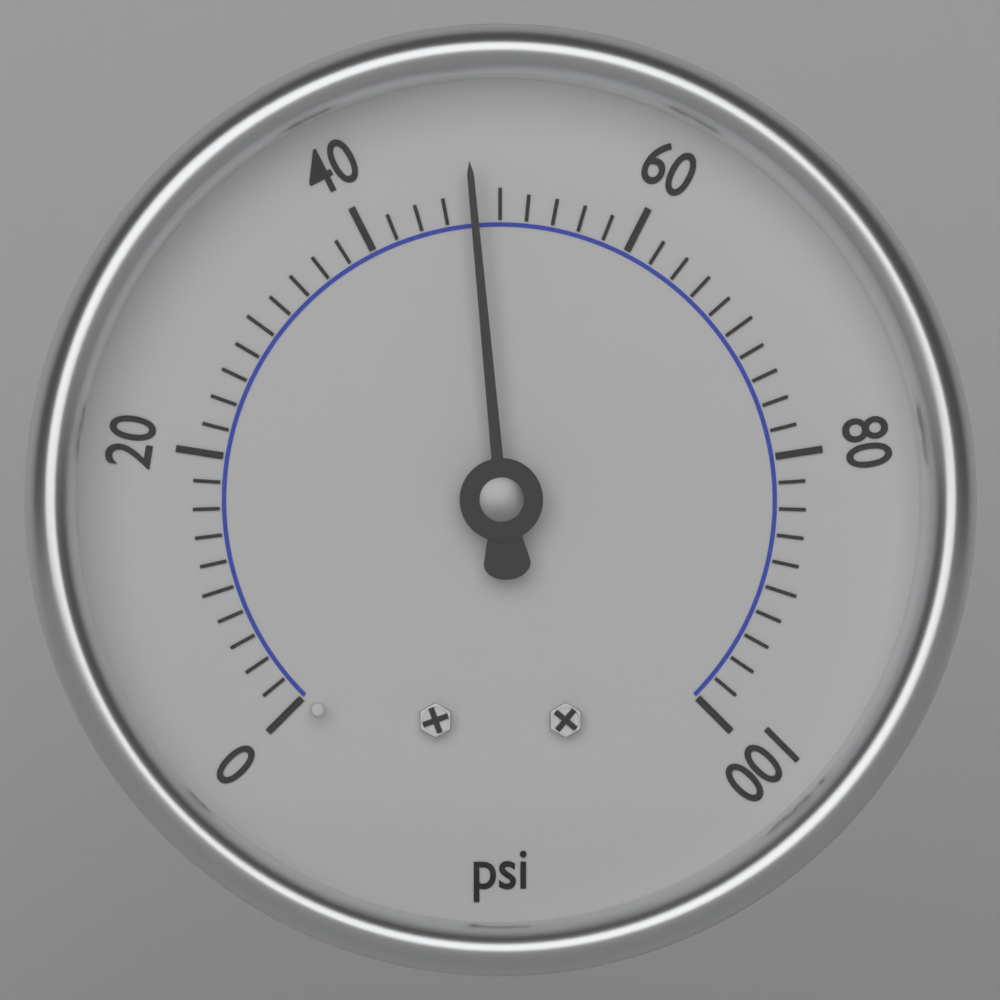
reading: 48 psi
